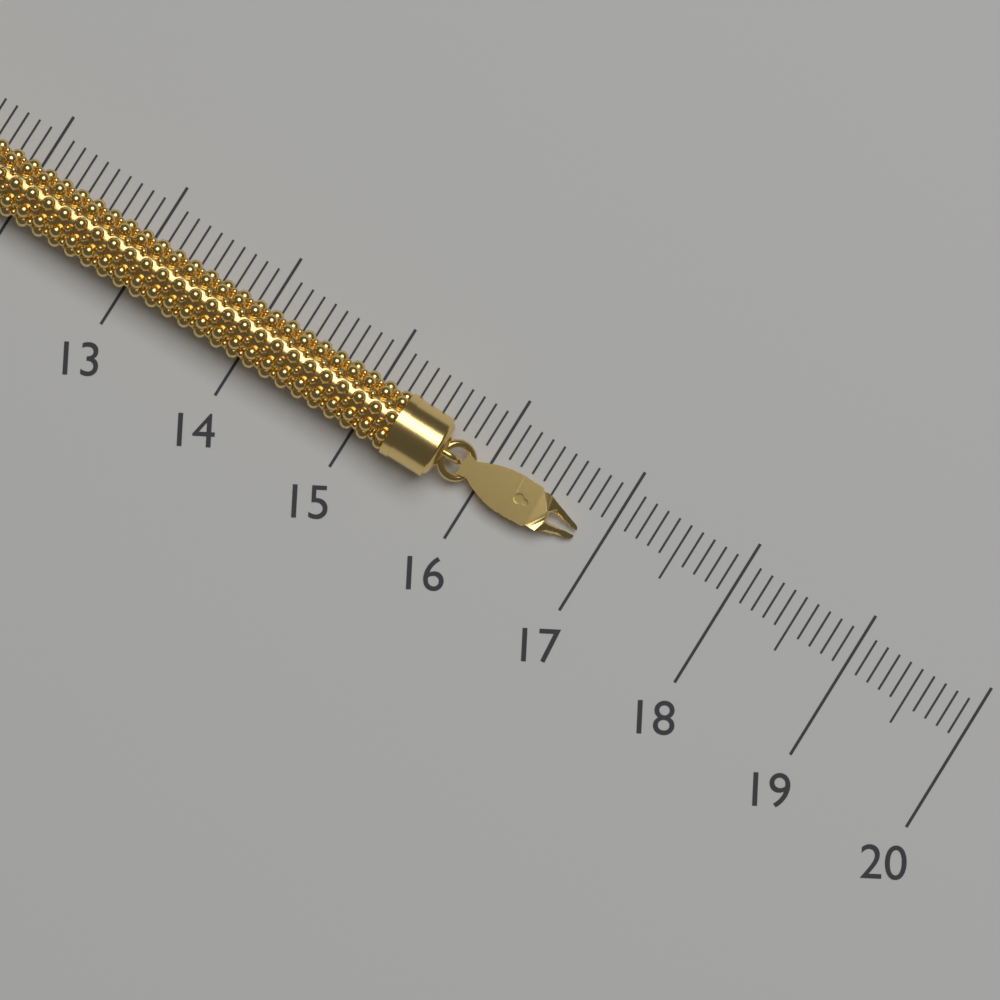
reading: 16.8 (no unit)
